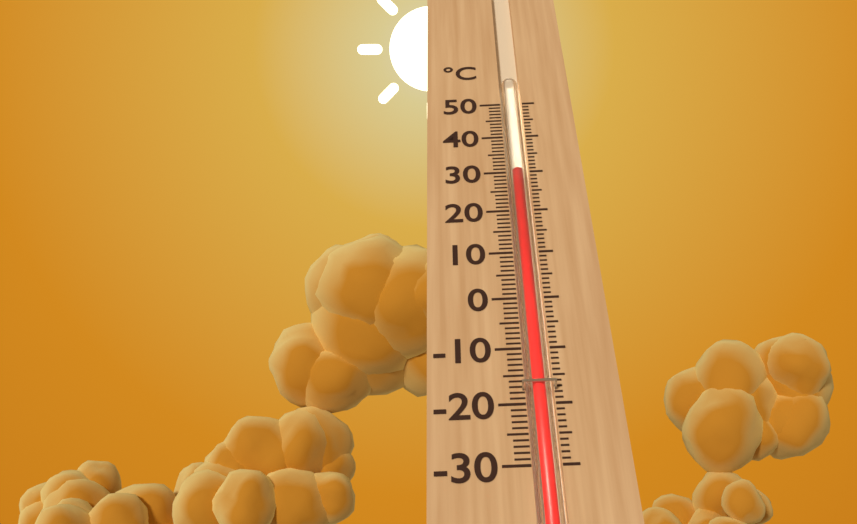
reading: 30 °C
